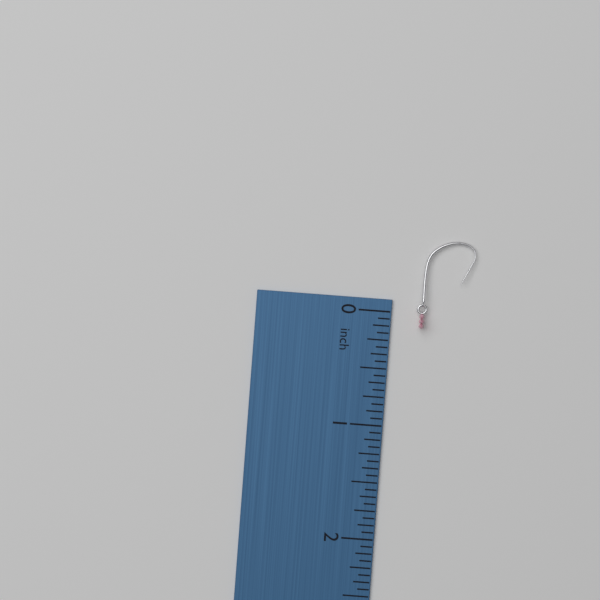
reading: 0.1250 inch
